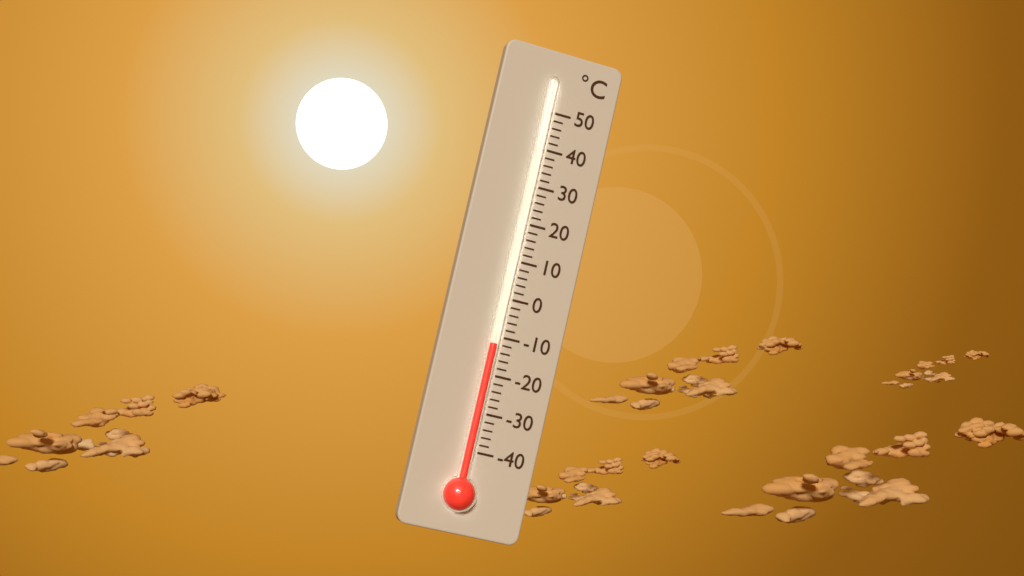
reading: -12 °C
